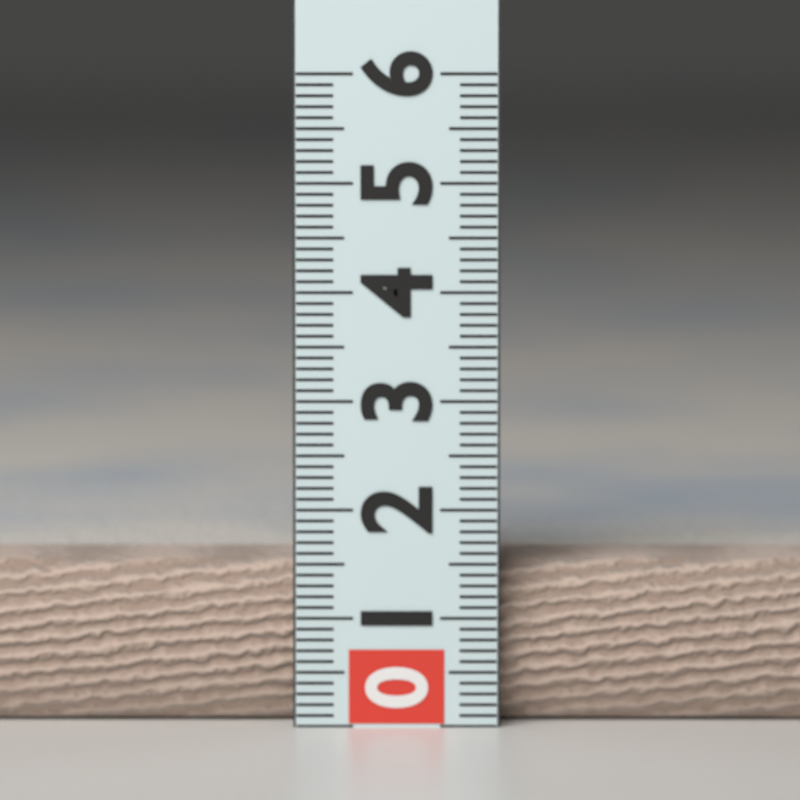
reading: 1.5 (no unit)
